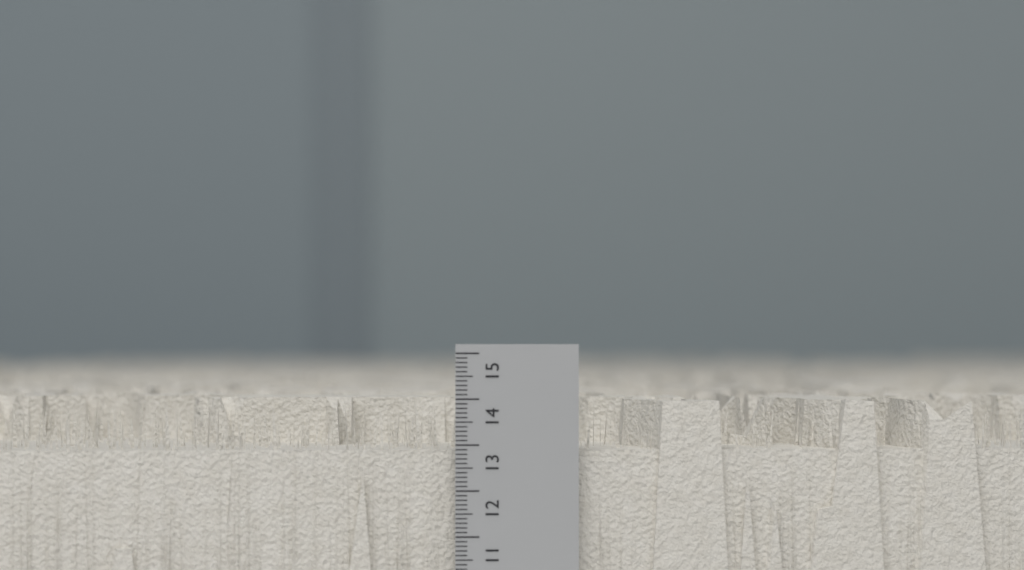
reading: 14.0 cm
